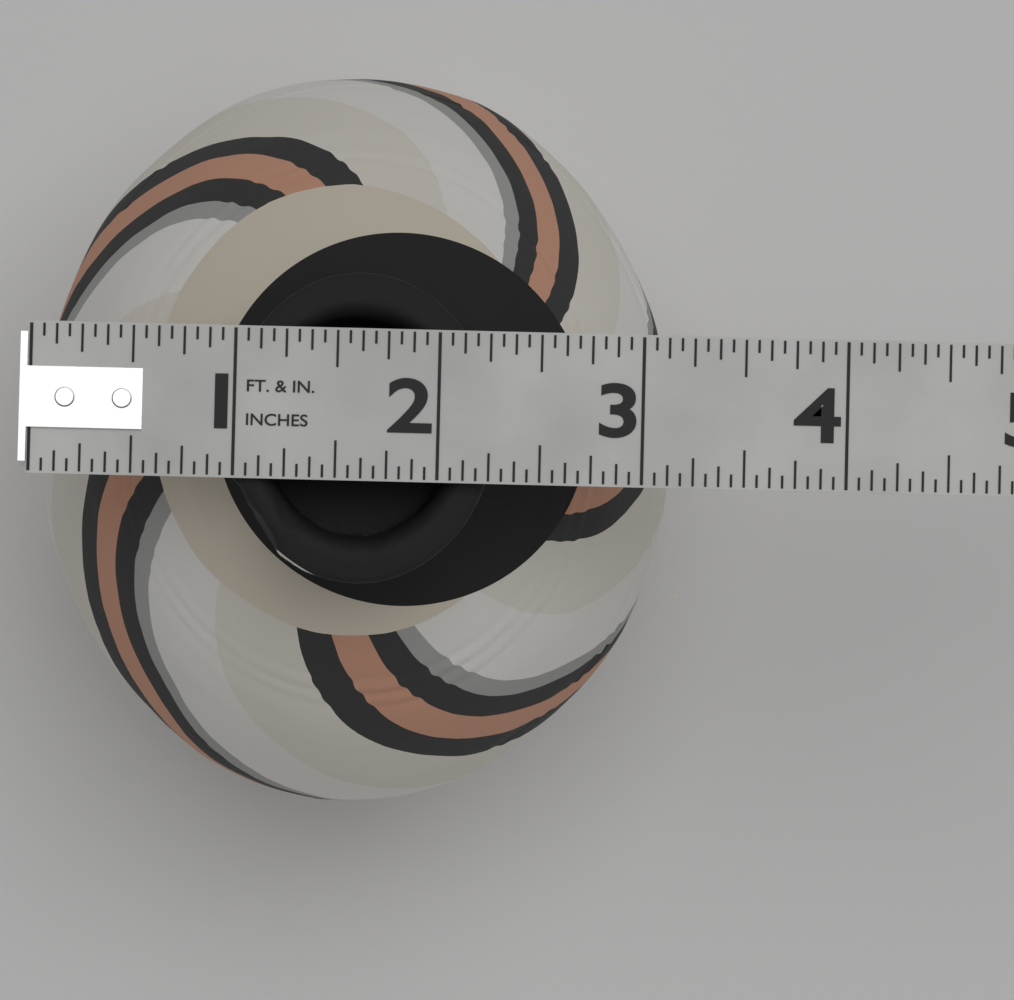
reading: 3.1875 in
